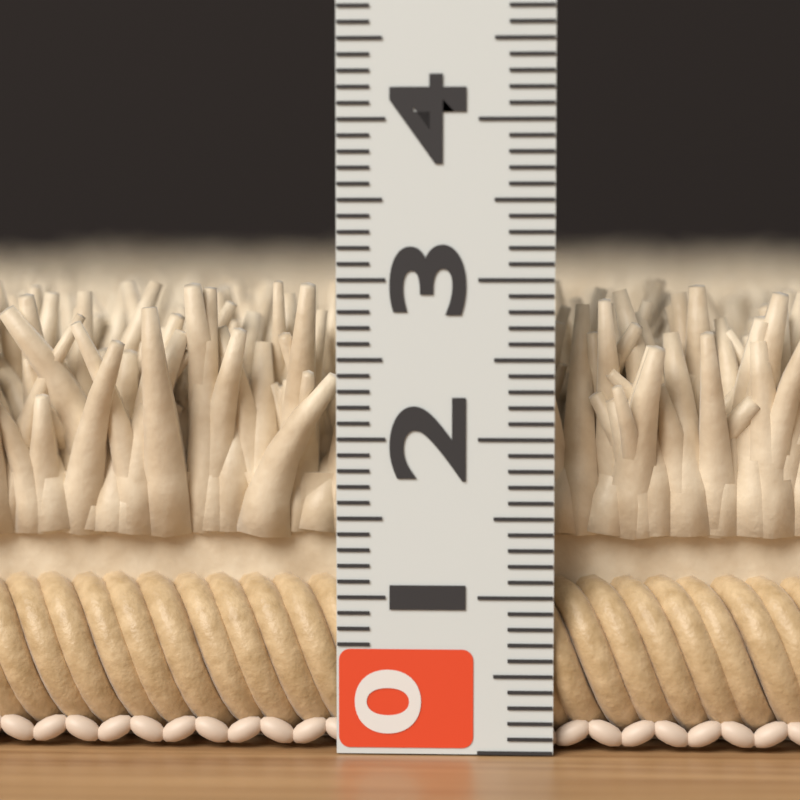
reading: 3.0 (no unit)
